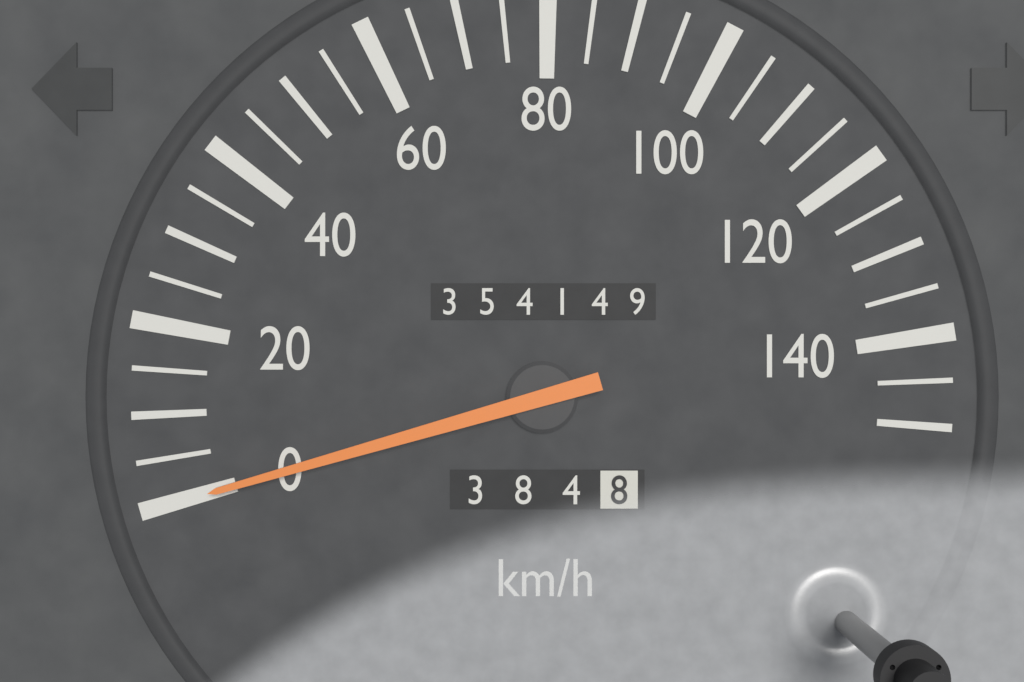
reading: 0 km/h
